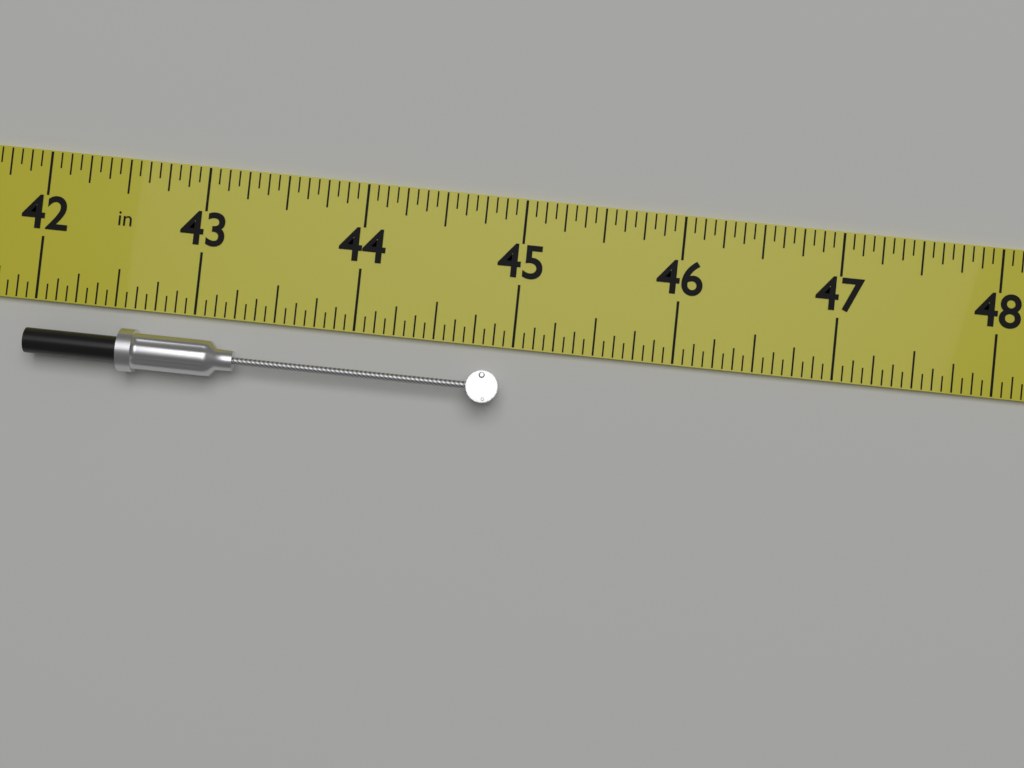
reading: 44.9375 in
